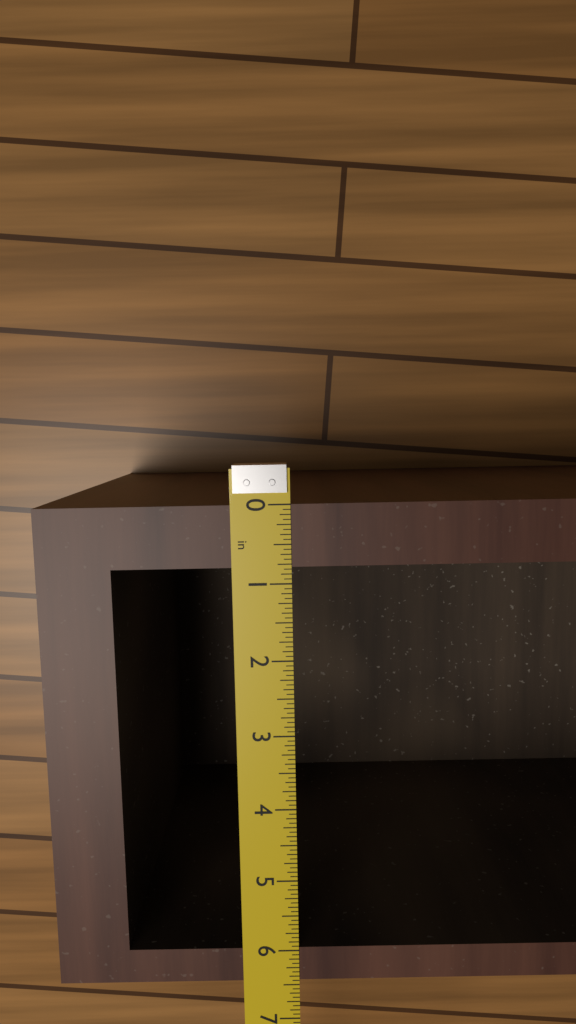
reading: 6.4375 in
